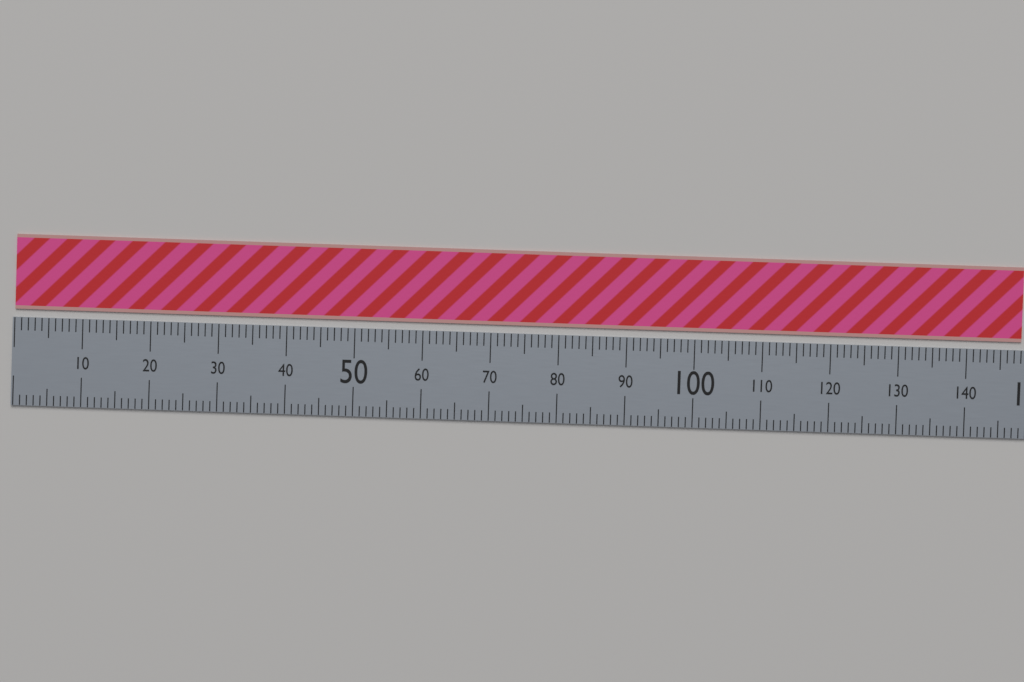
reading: 148 (no unit)
